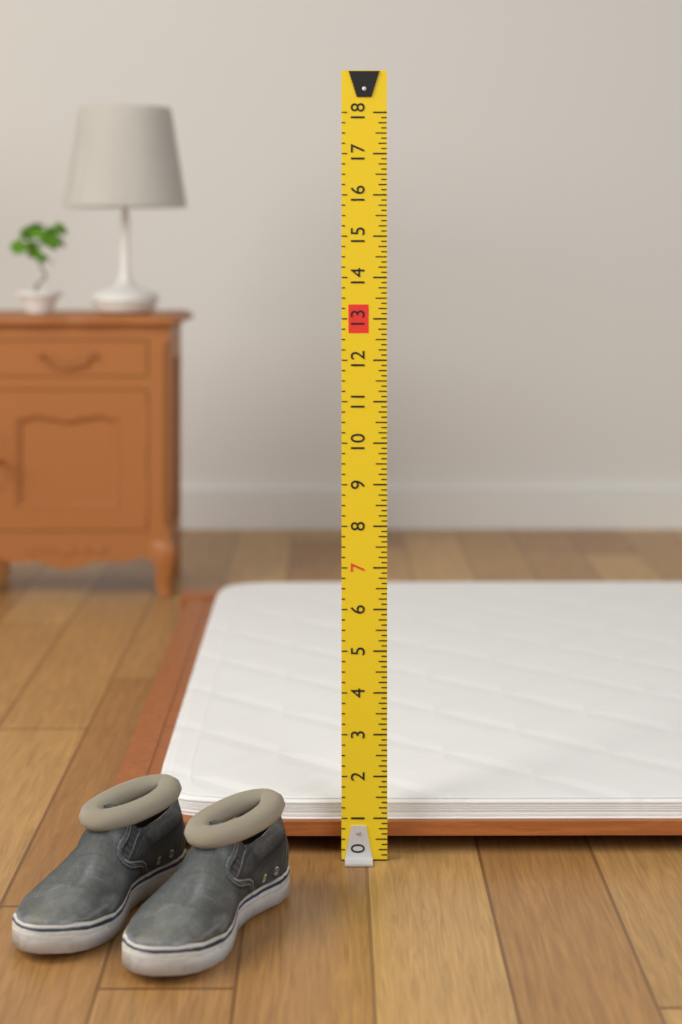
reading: 1.250 (no unit)
